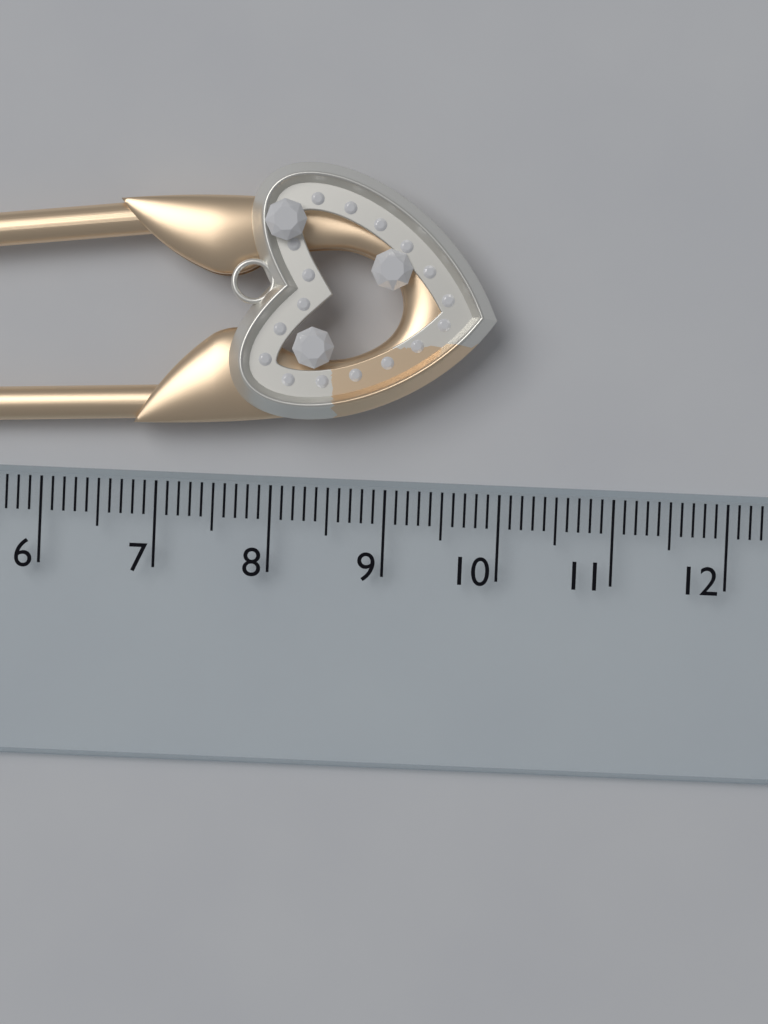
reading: 9.9 cm
